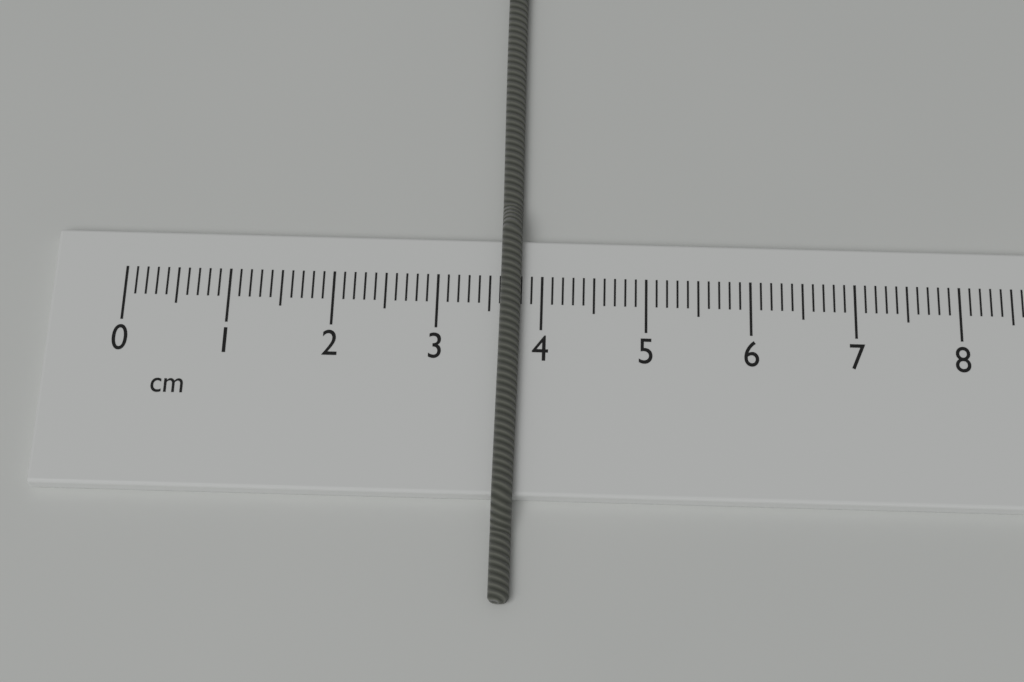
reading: 3.8 cm
